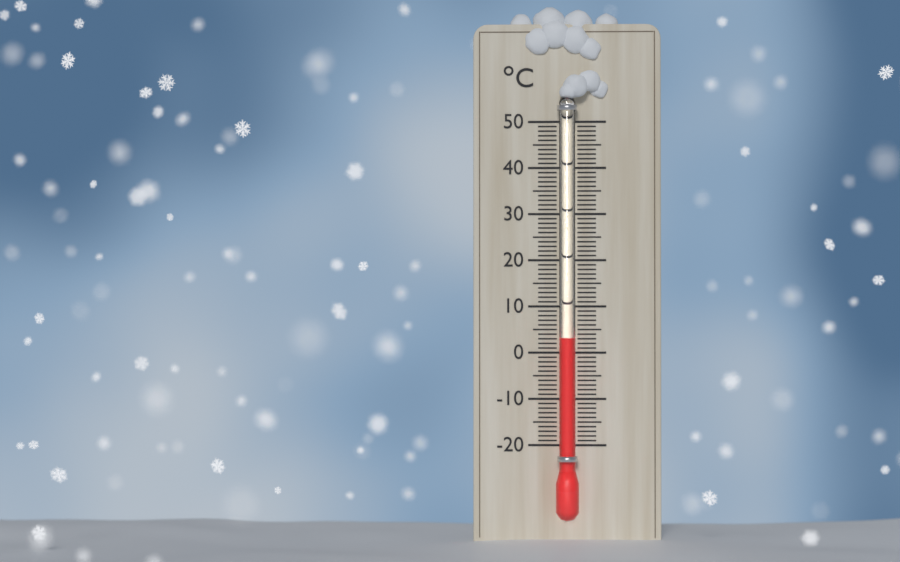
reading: 3 °C
